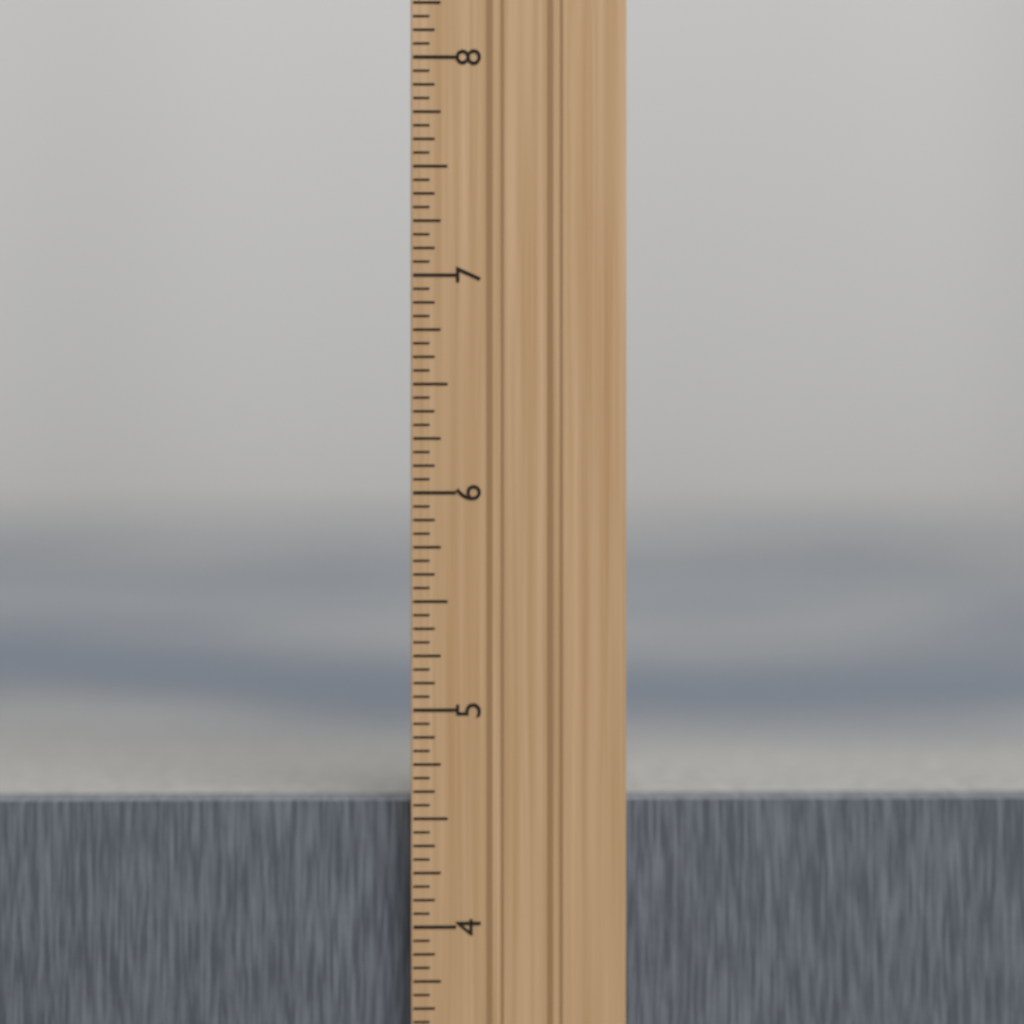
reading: 4.5625 in
